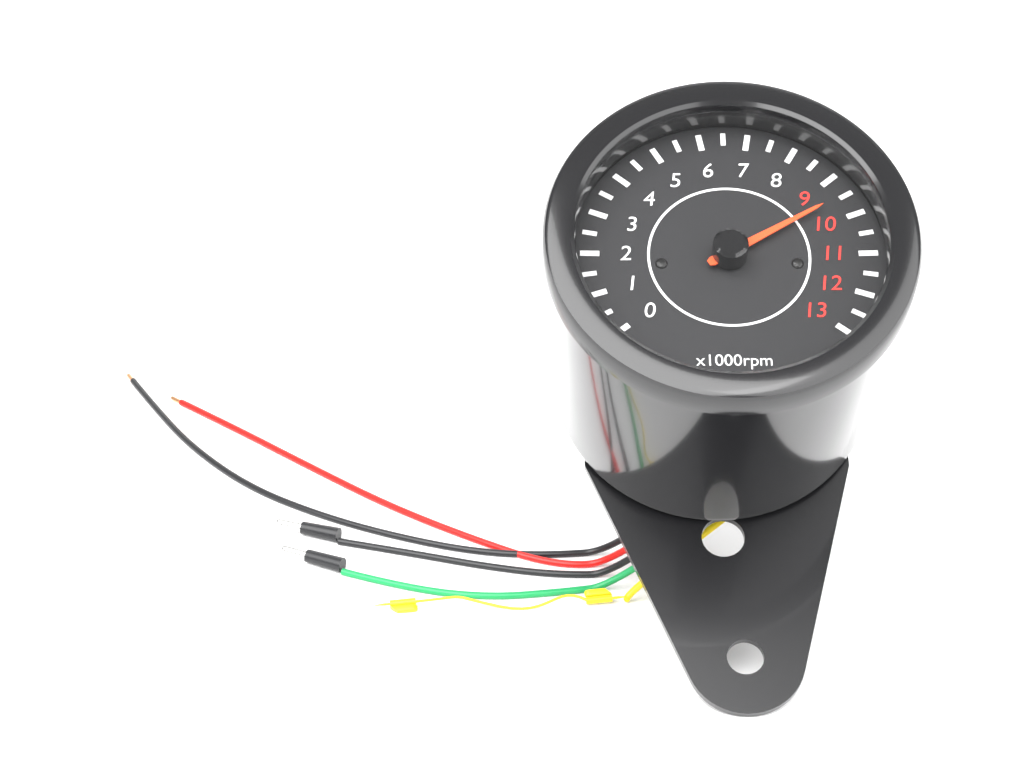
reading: 9.5 x1000rpm
